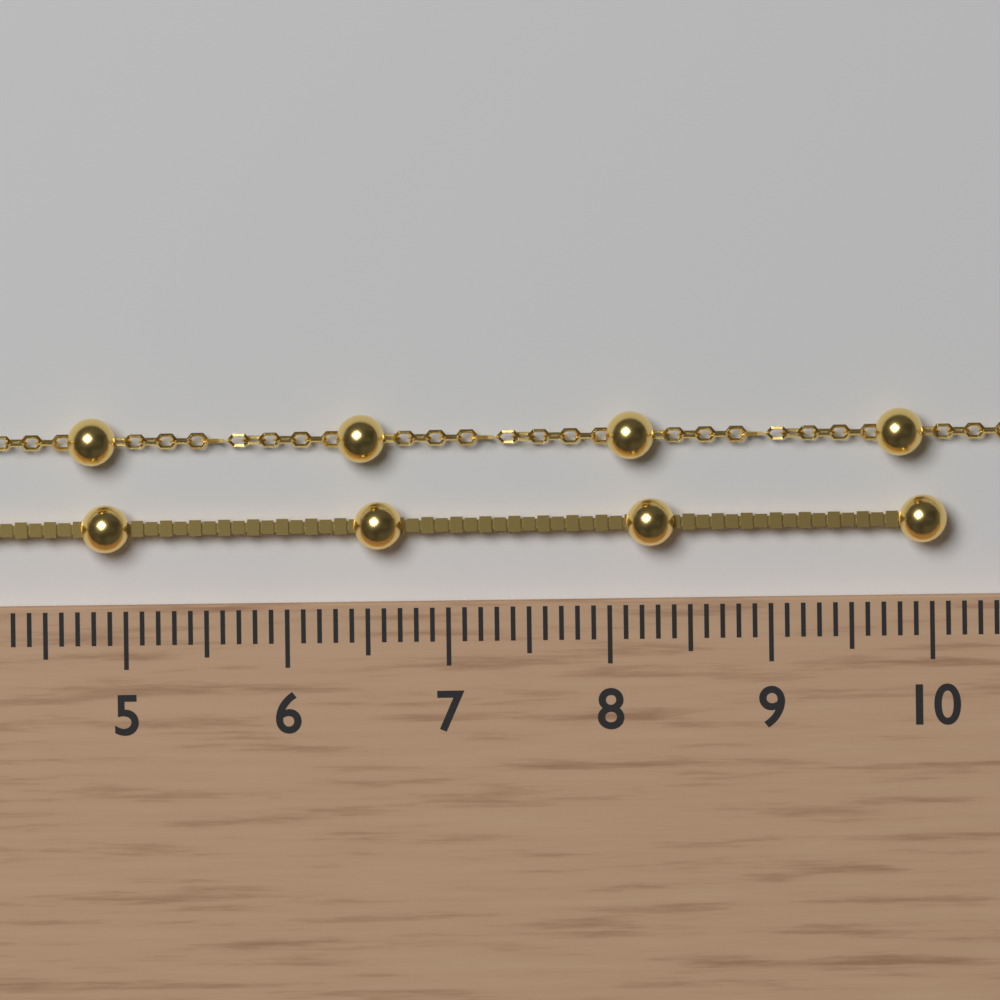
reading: 10.1 cm
